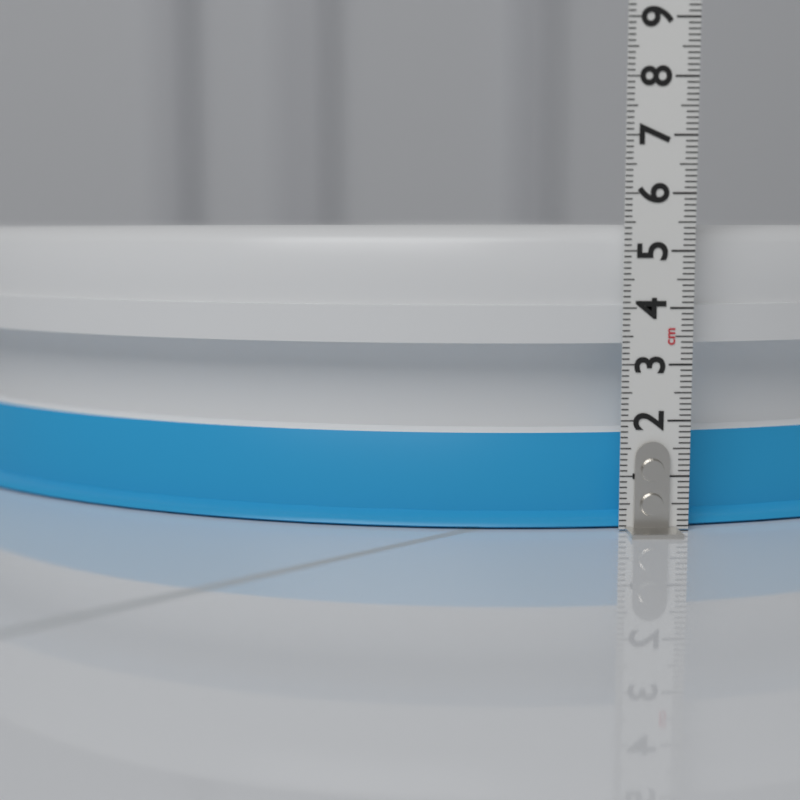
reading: 5.5 cm
